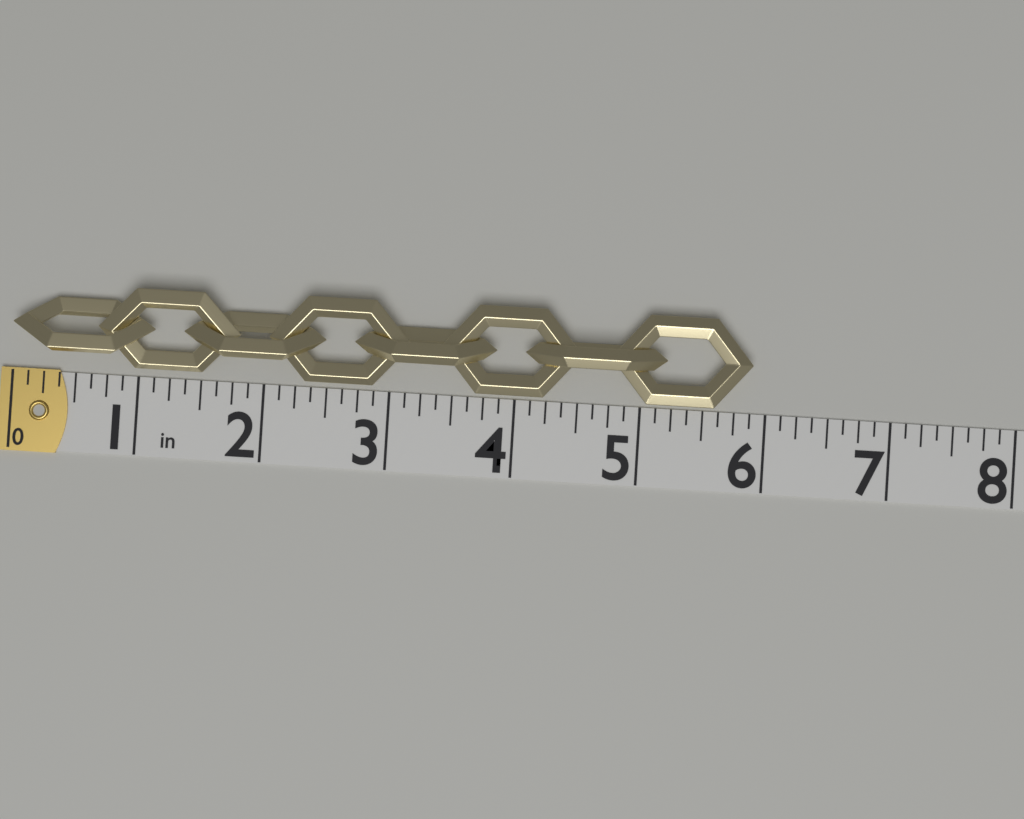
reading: 5.875 in
